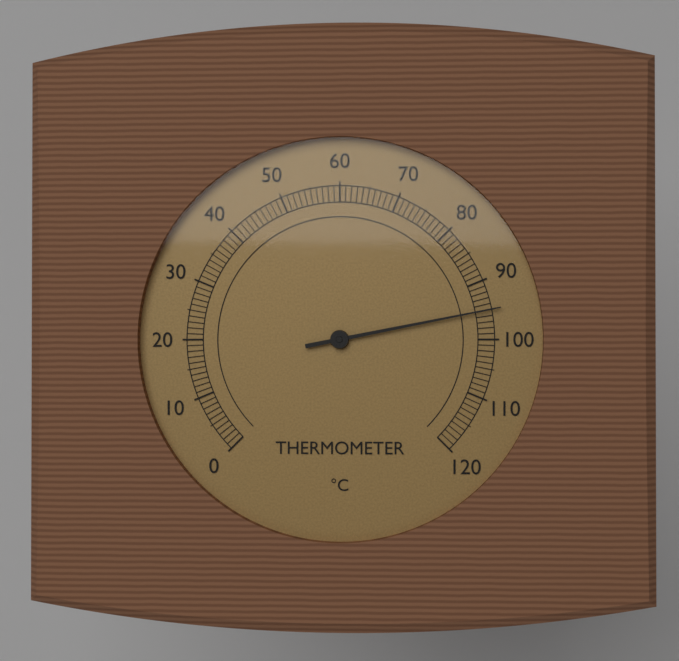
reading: 95 °C
